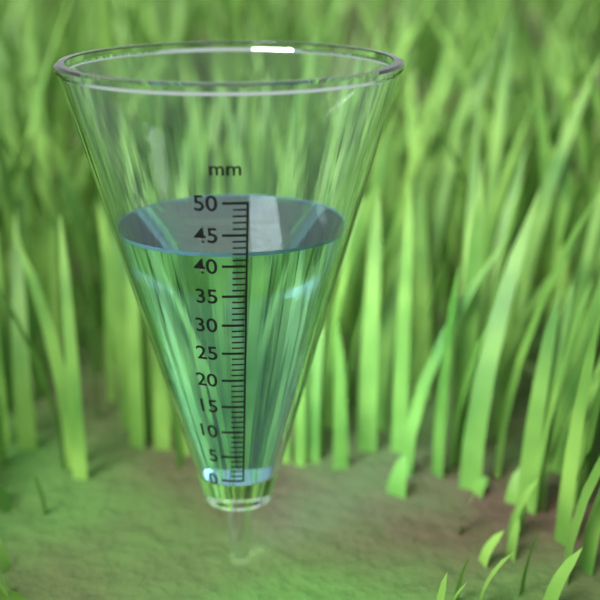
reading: 42 mm
